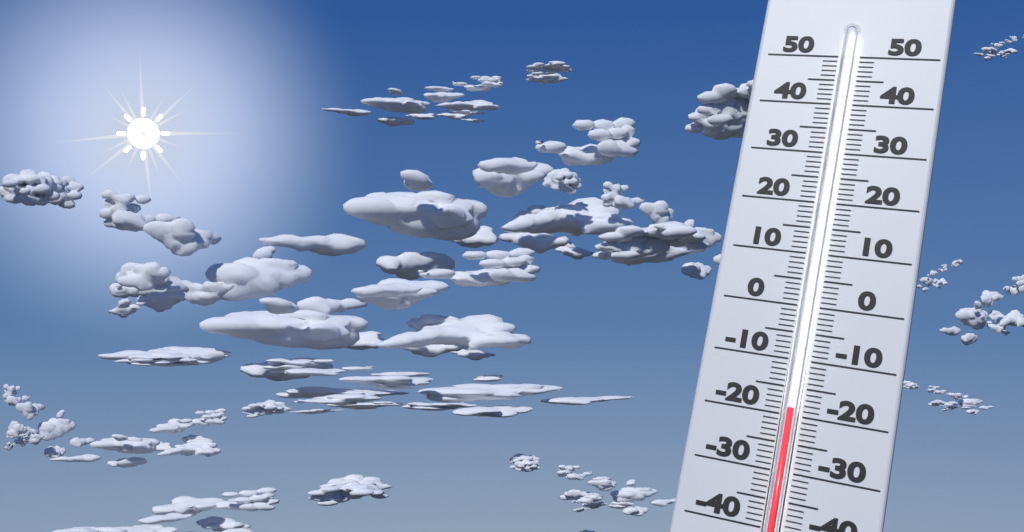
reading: -19 (no unit)
